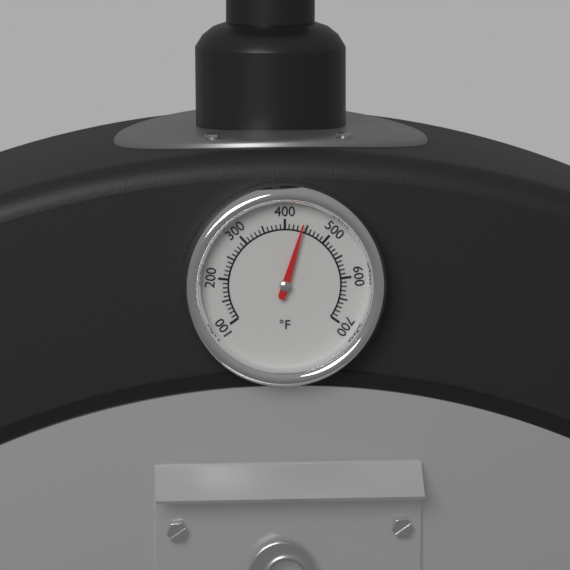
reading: 440 °F
